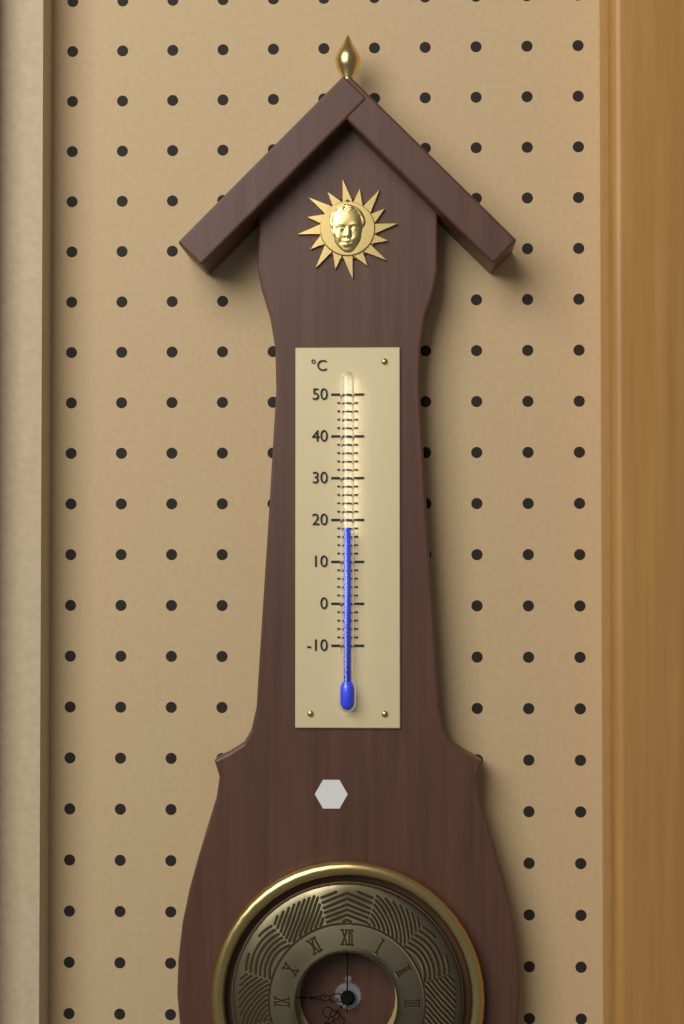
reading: 18 °C
